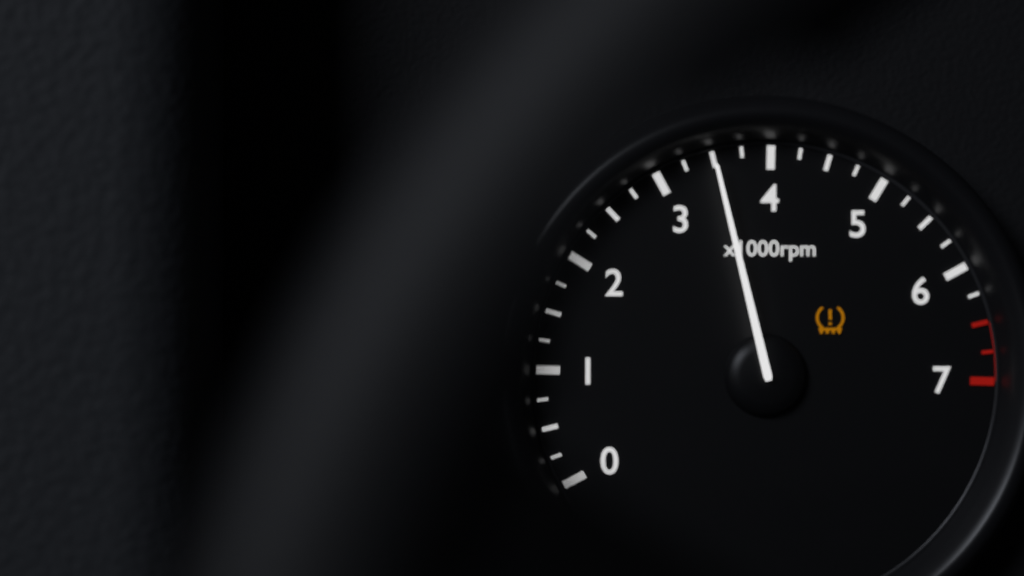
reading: 3500 rpm
